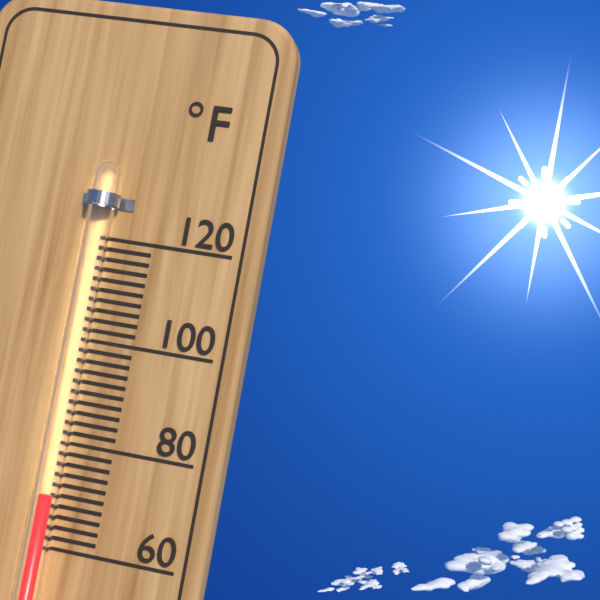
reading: 70 °F
